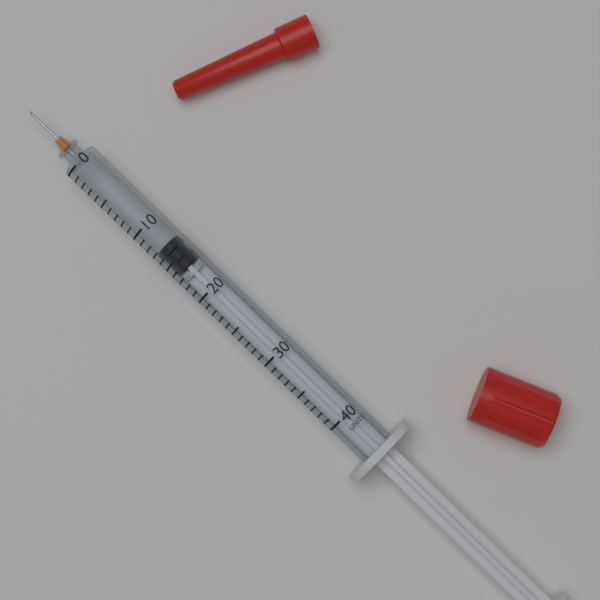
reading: 13 units
